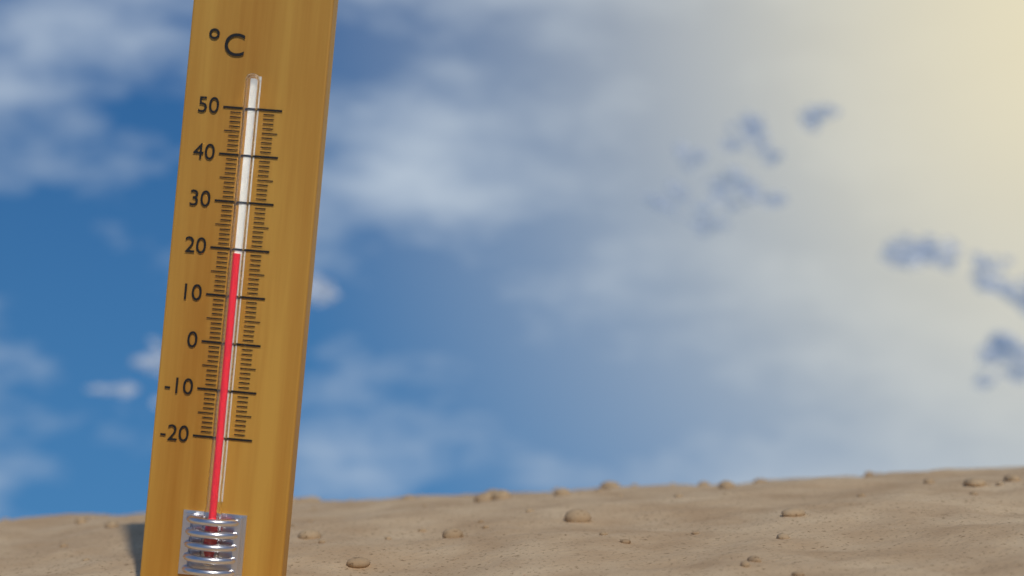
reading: 19 °C
